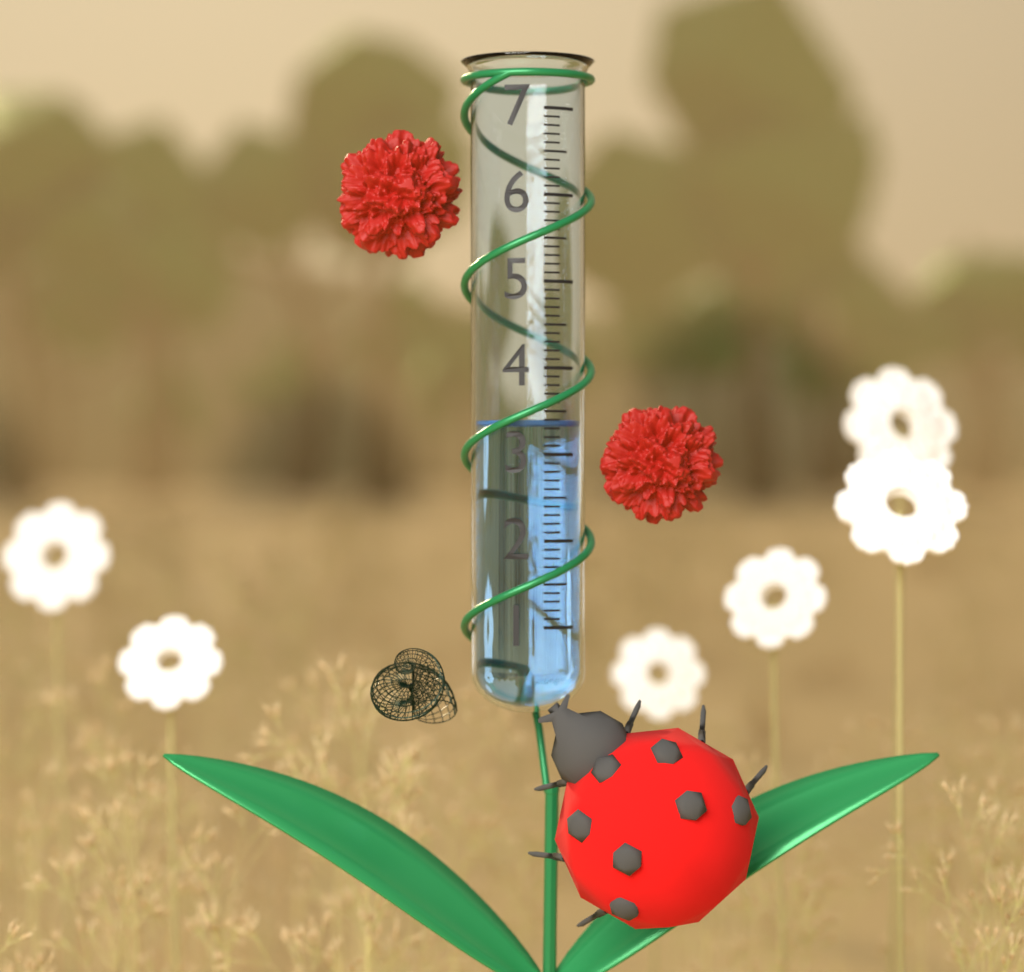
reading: 3.4 (no unit)
